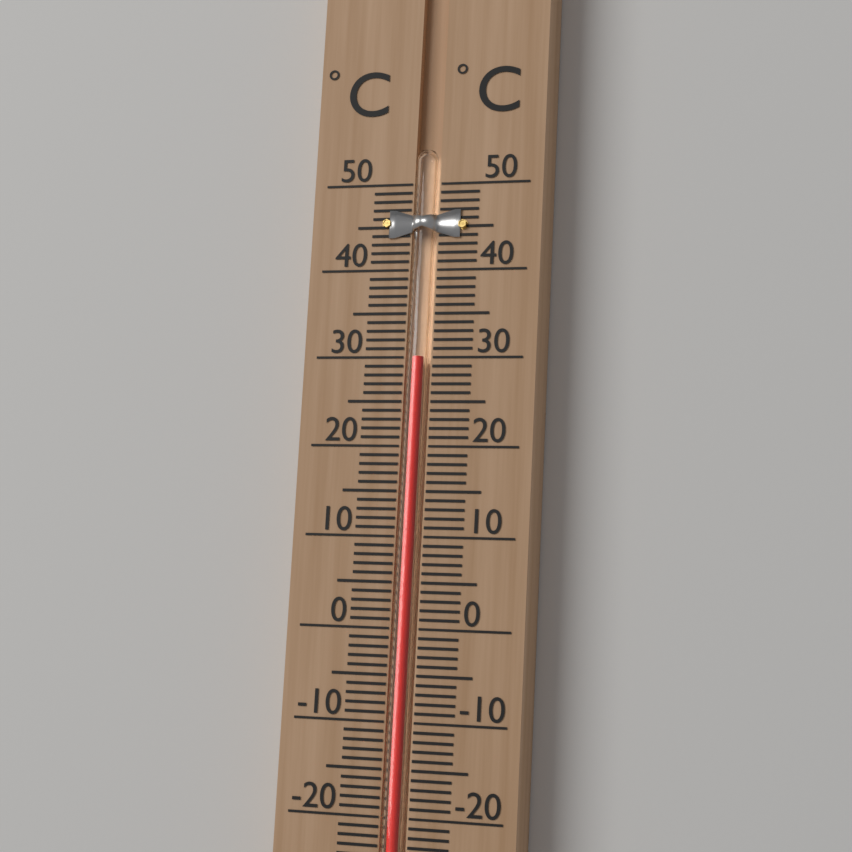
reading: 30 °C
